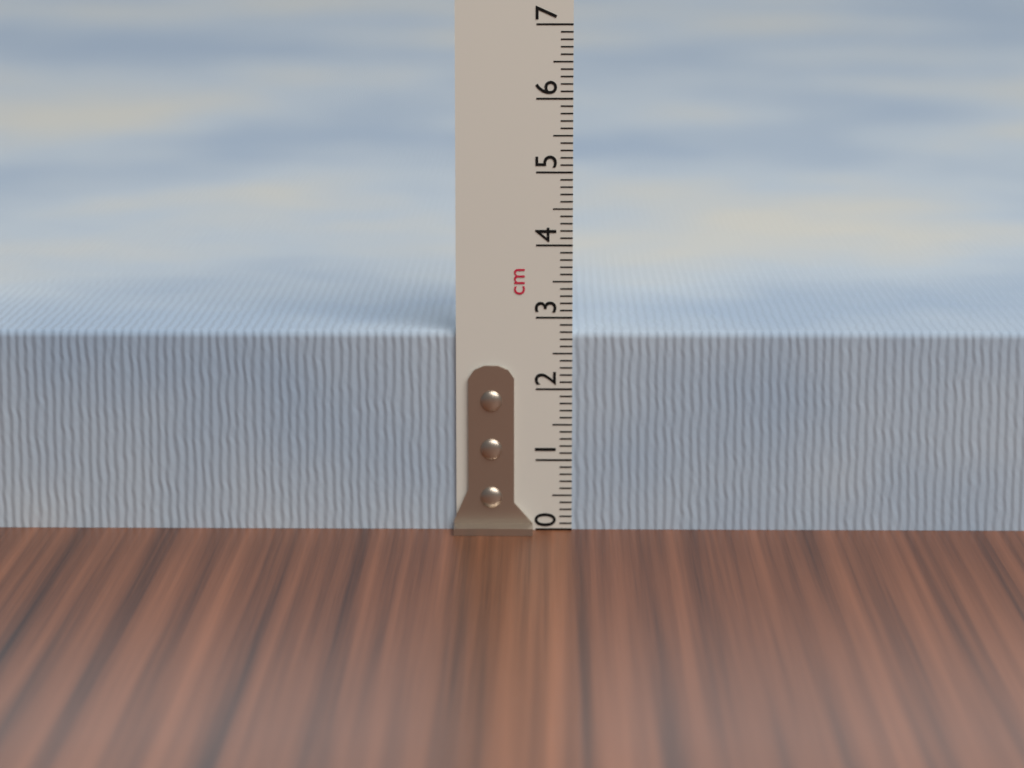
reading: 2.8 cm
